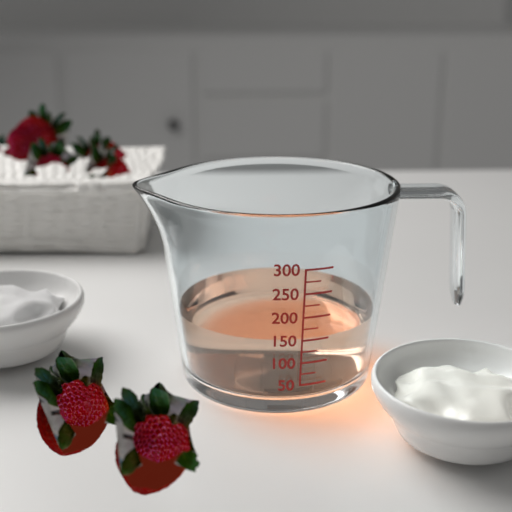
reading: 150 (no unit)
